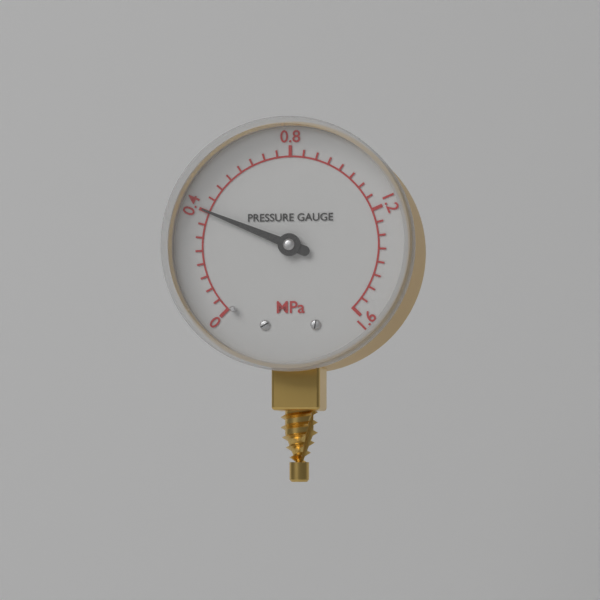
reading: 0.40 MPa
